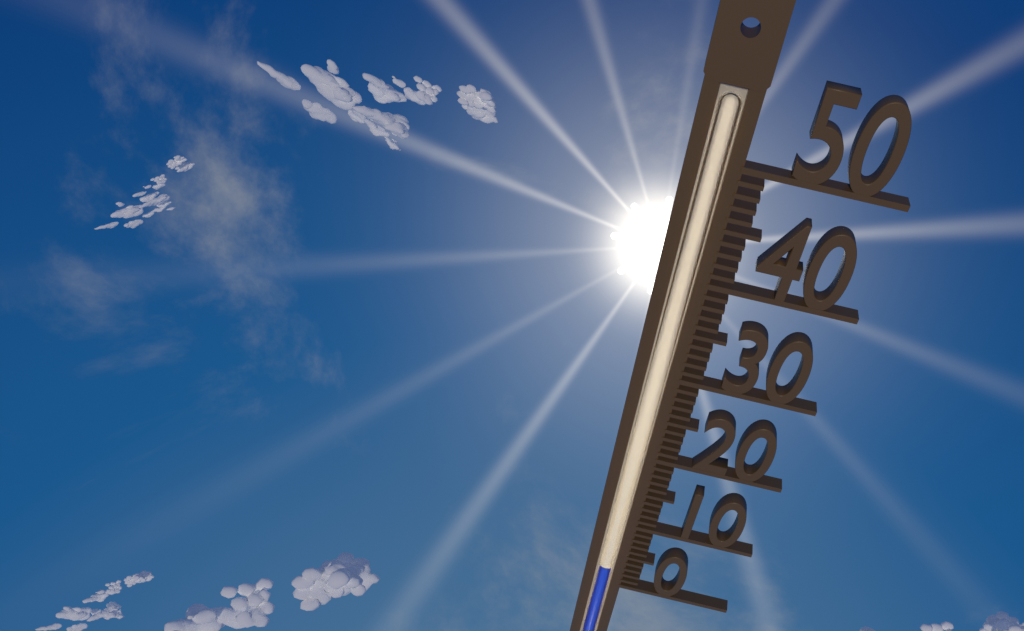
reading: 3 (no unit)
